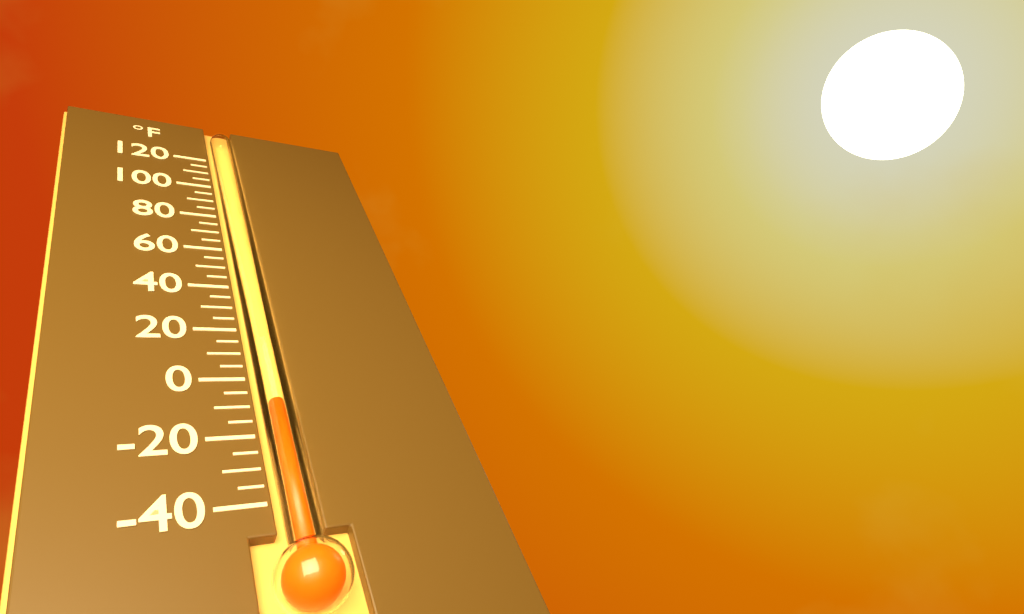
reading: -10 °F
